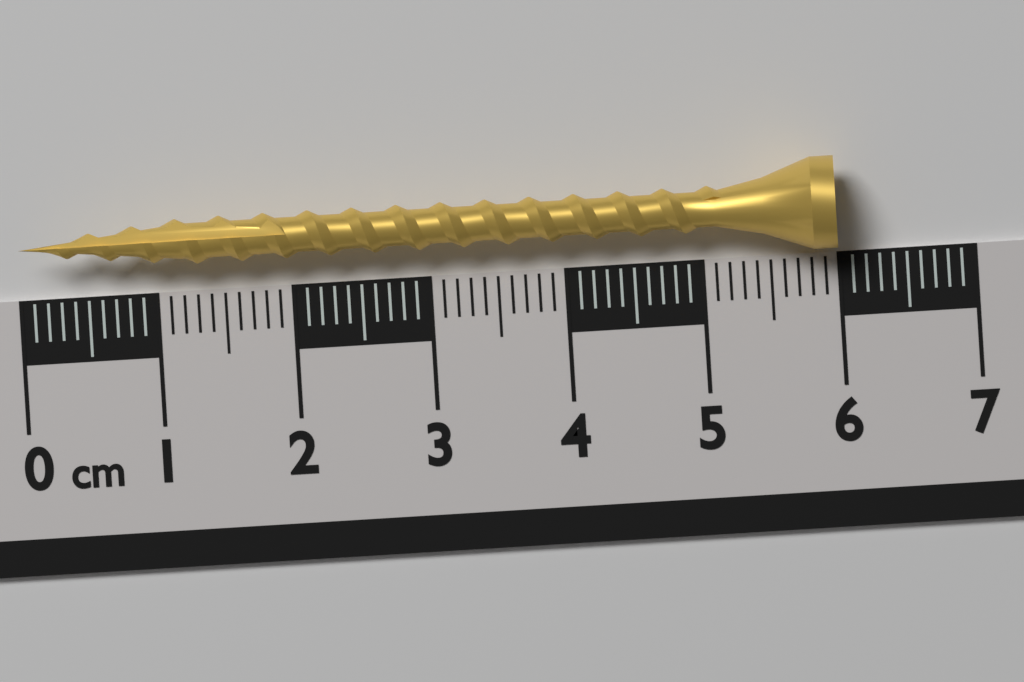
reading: 6.0 cm
